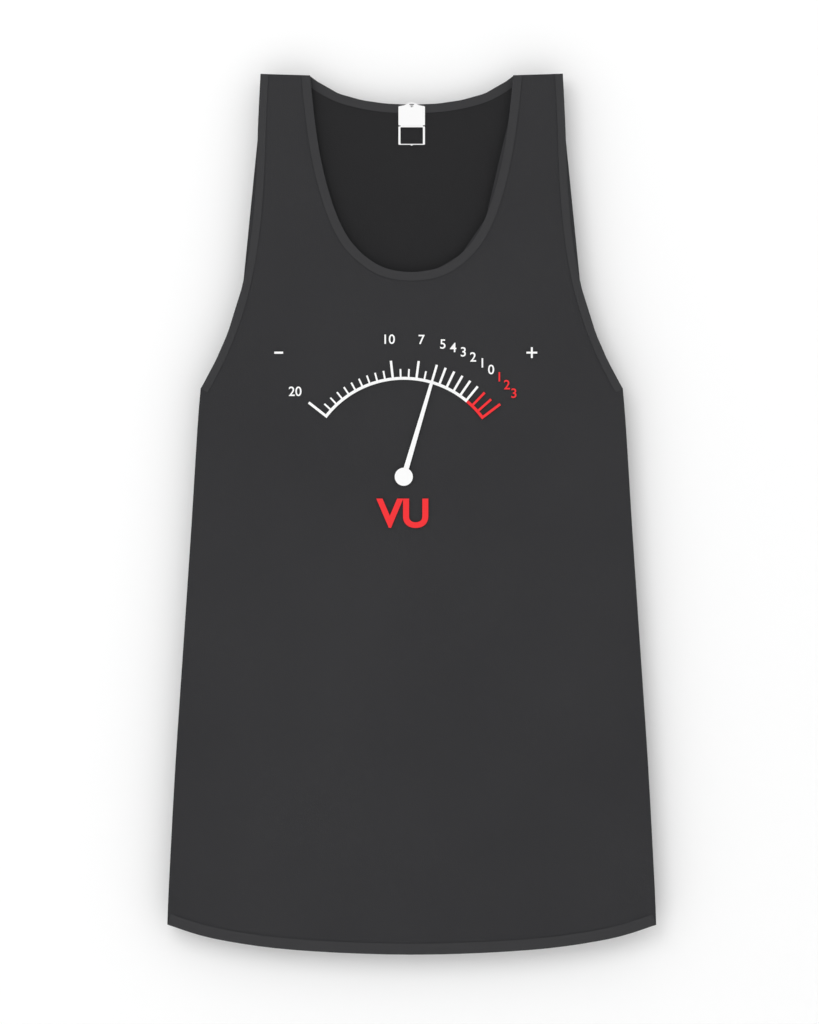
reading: -5 VU
